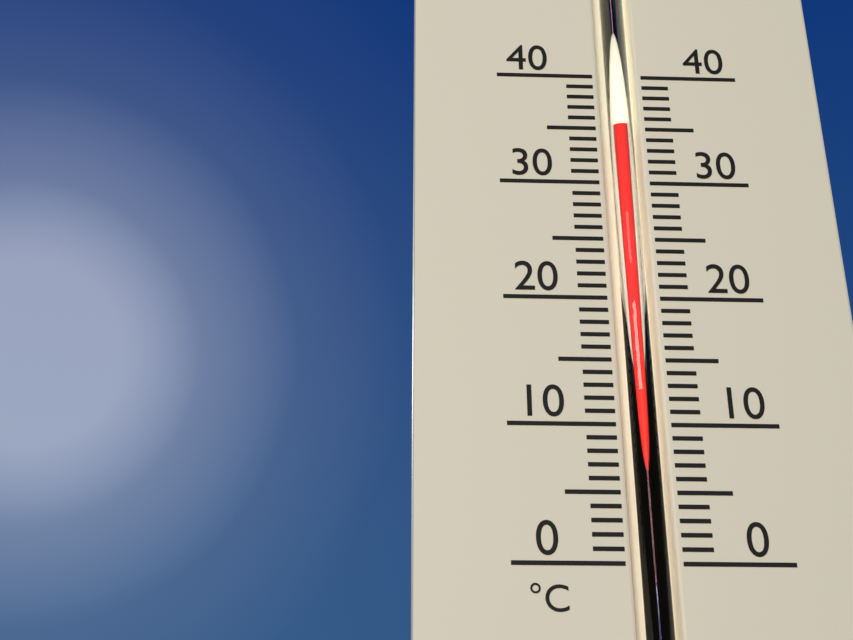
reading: 35 °C
